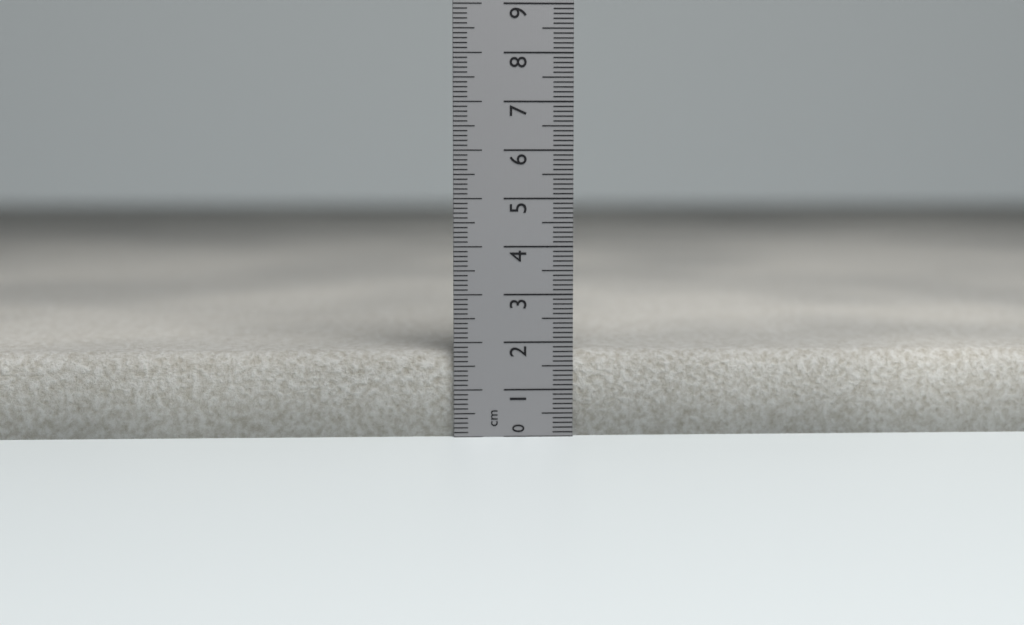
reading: 1.8 cm
